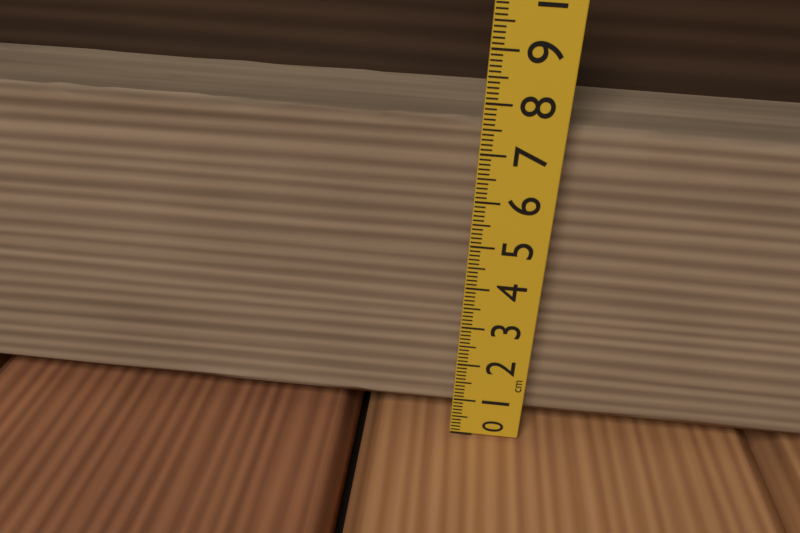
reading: 7.8 cm
